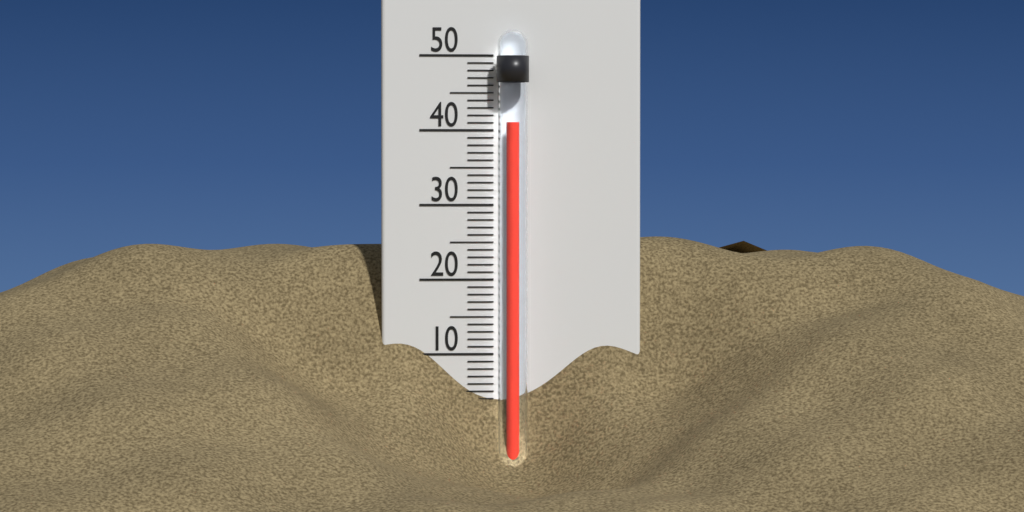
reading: 41 °C
